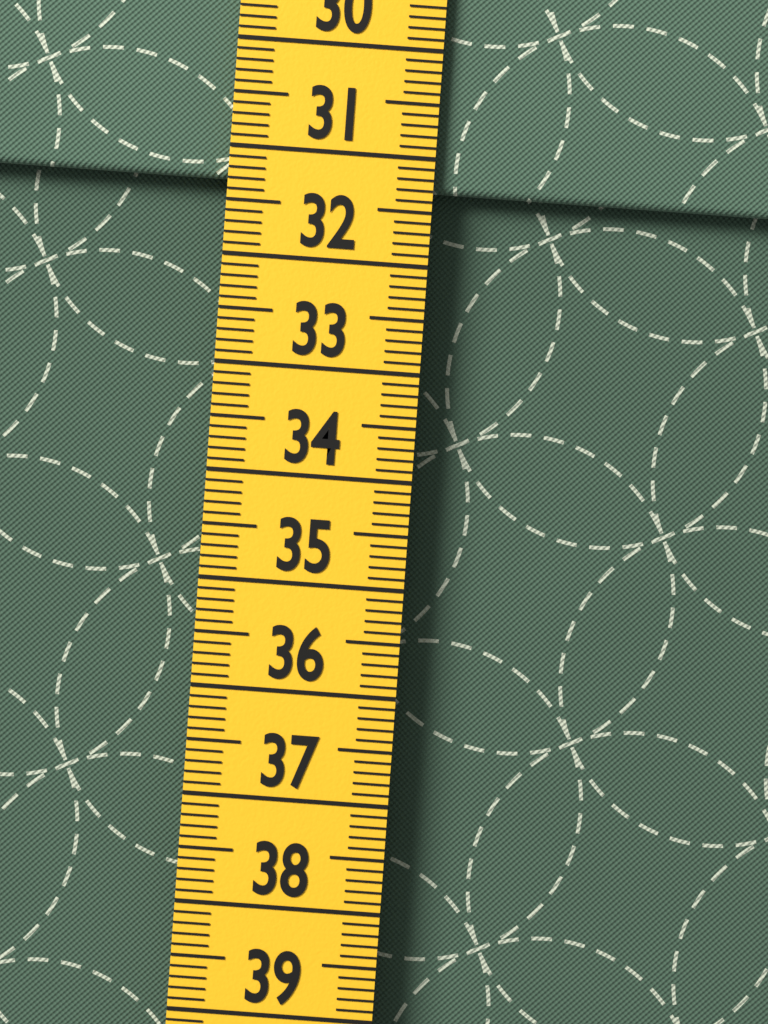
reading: 31.3 cm
